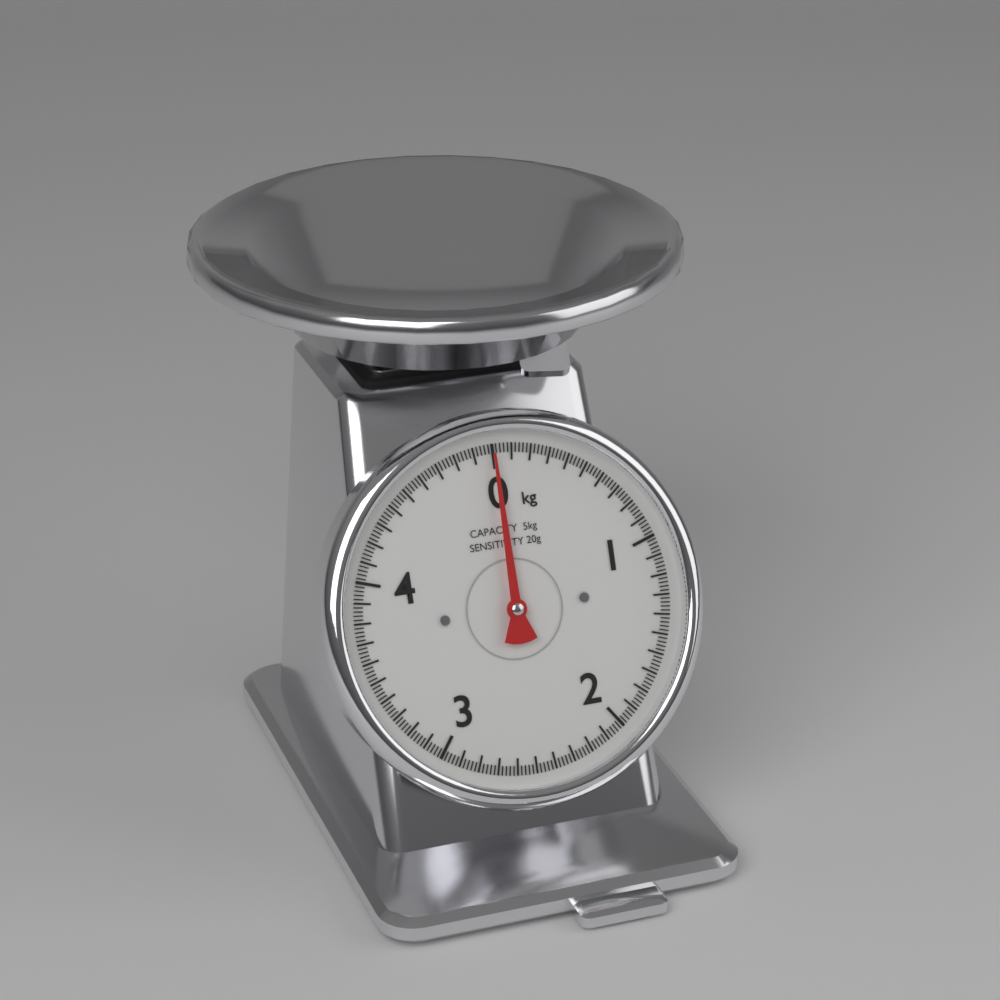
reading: 0.00 kg
